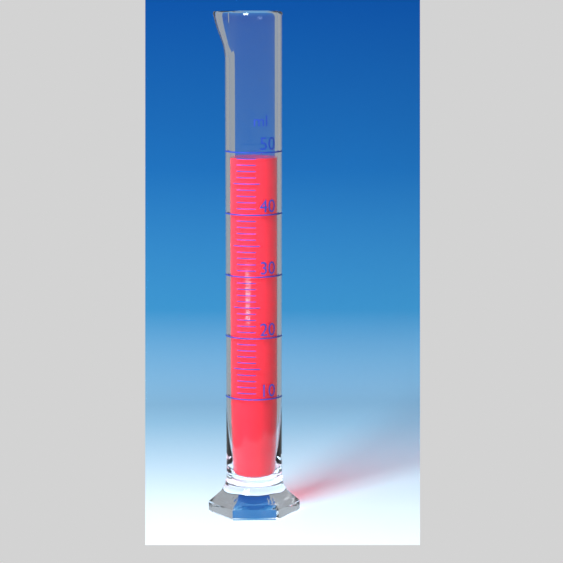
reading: 49 ml
